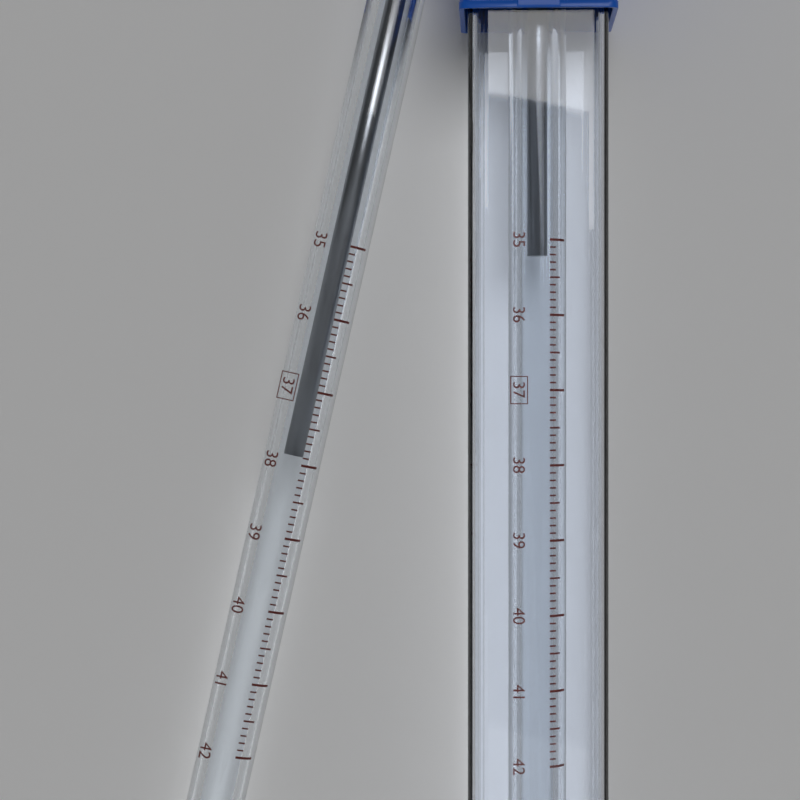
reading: 37.9 °C
